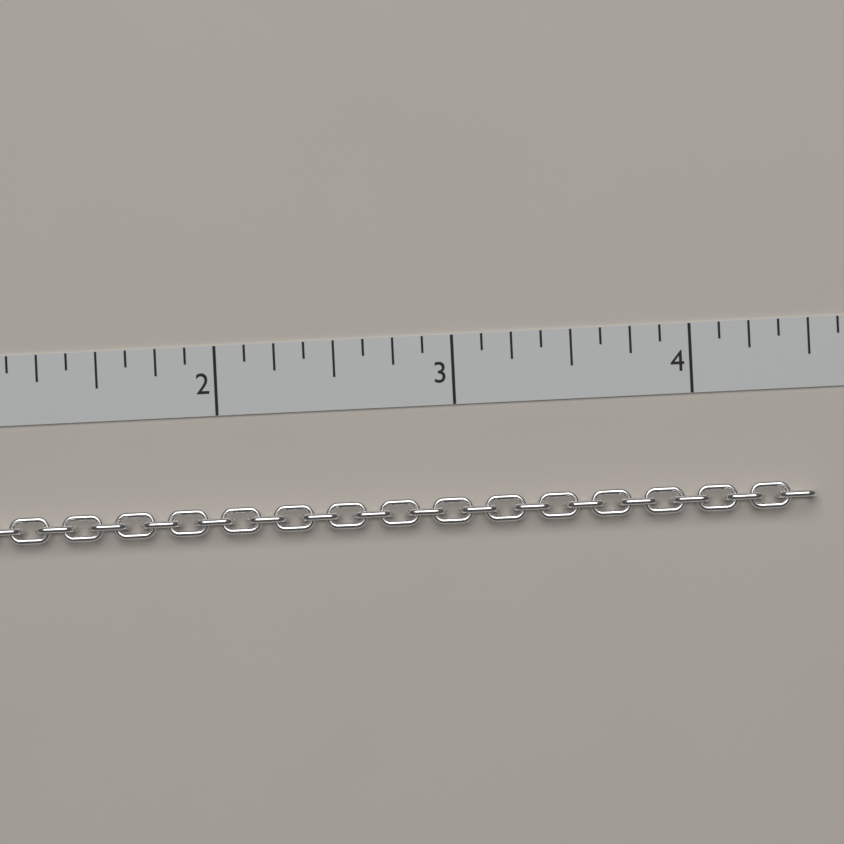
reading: 4.500 in
